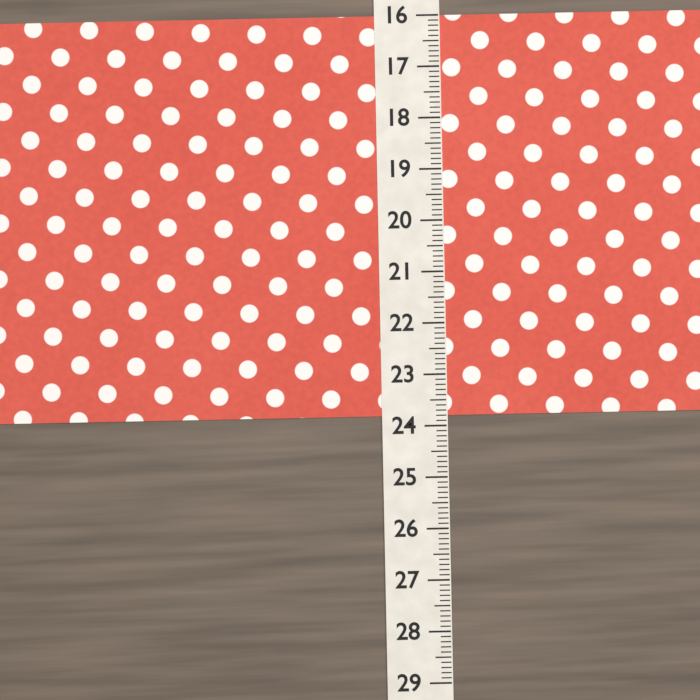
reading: 23.8 (no unit)
